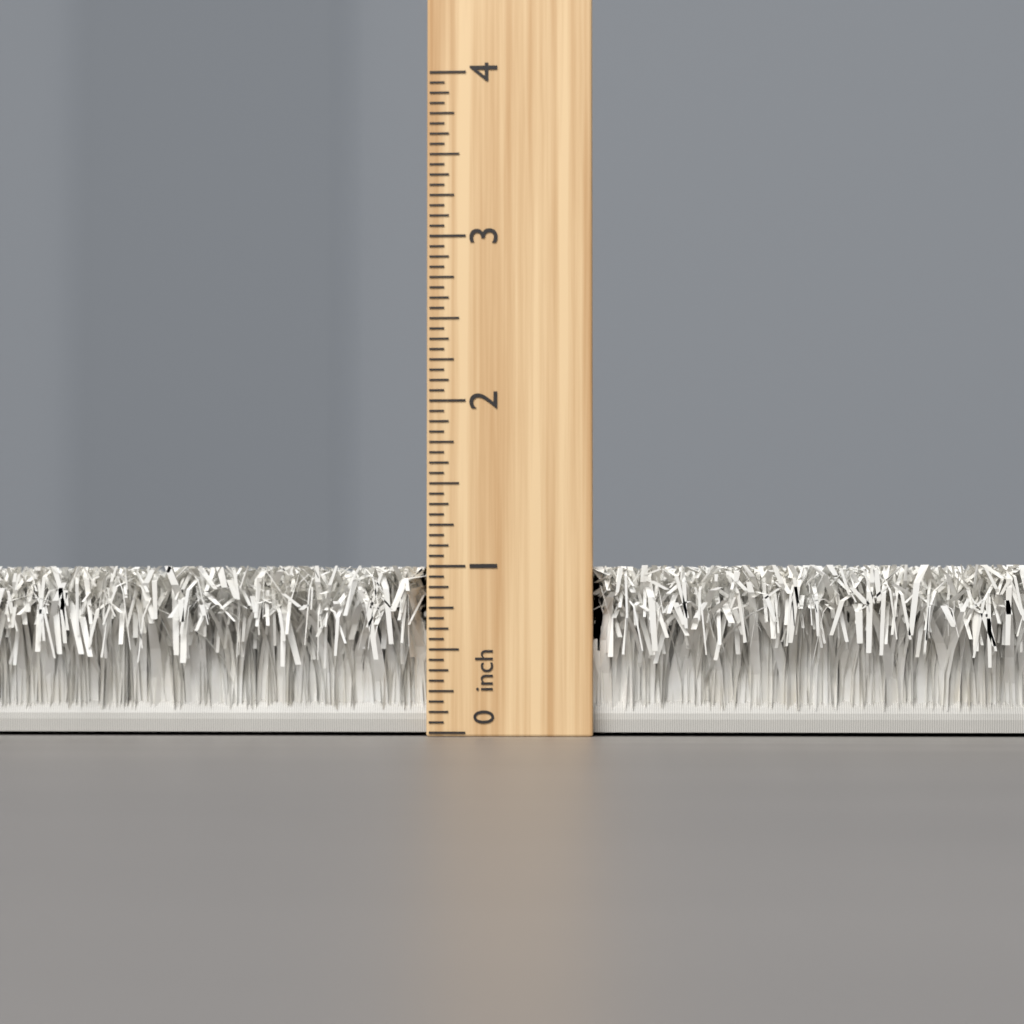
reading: 1.0000 inch
